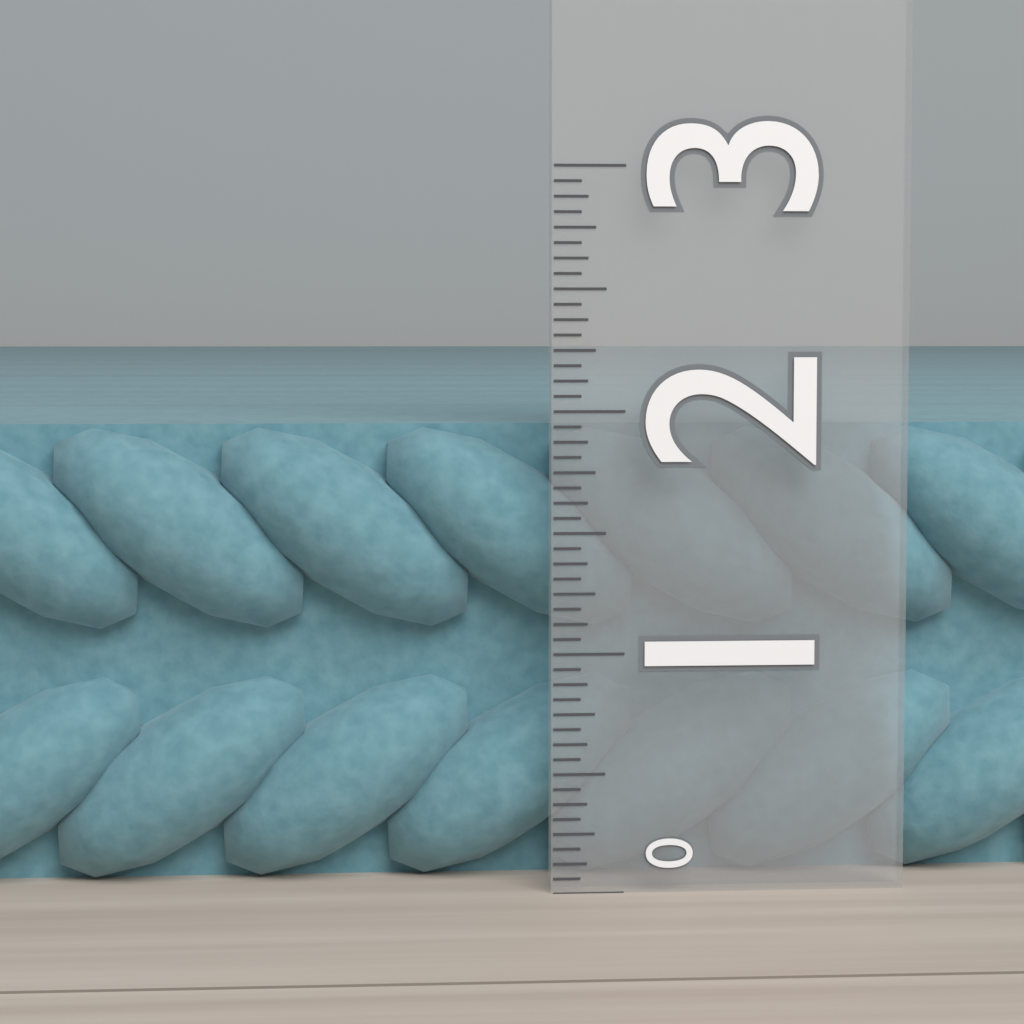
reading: 1.9375 (no unit)
